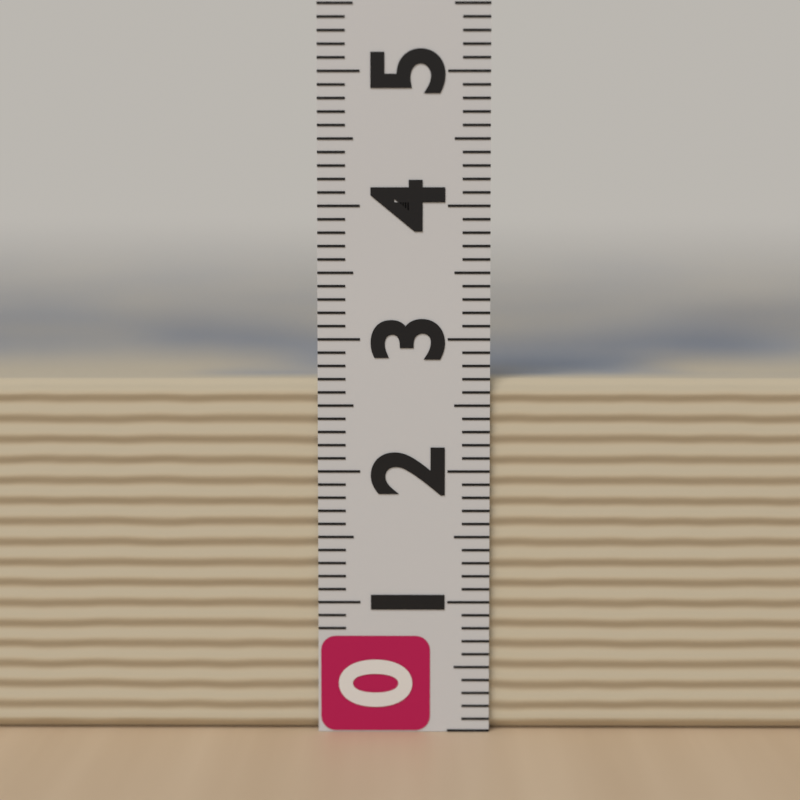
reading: 2.7 (no unit)
